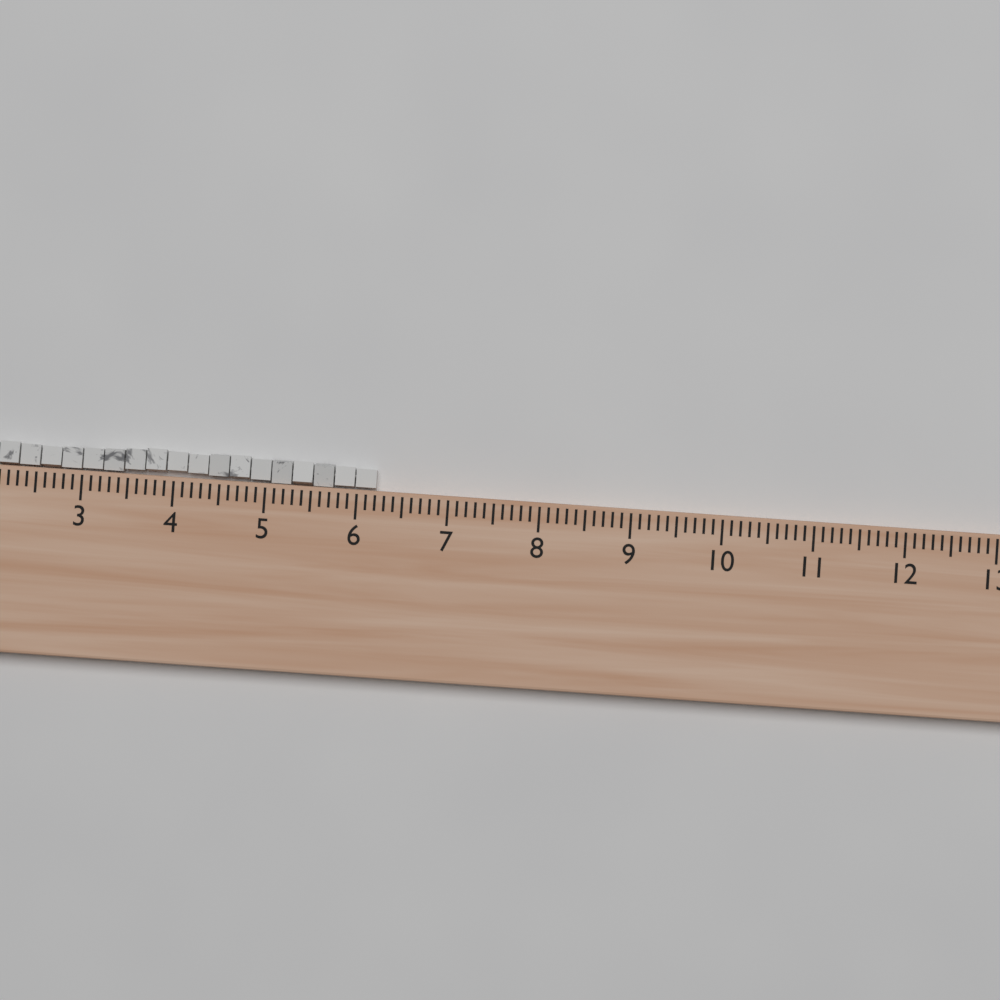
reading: 6.2 (no unit)
